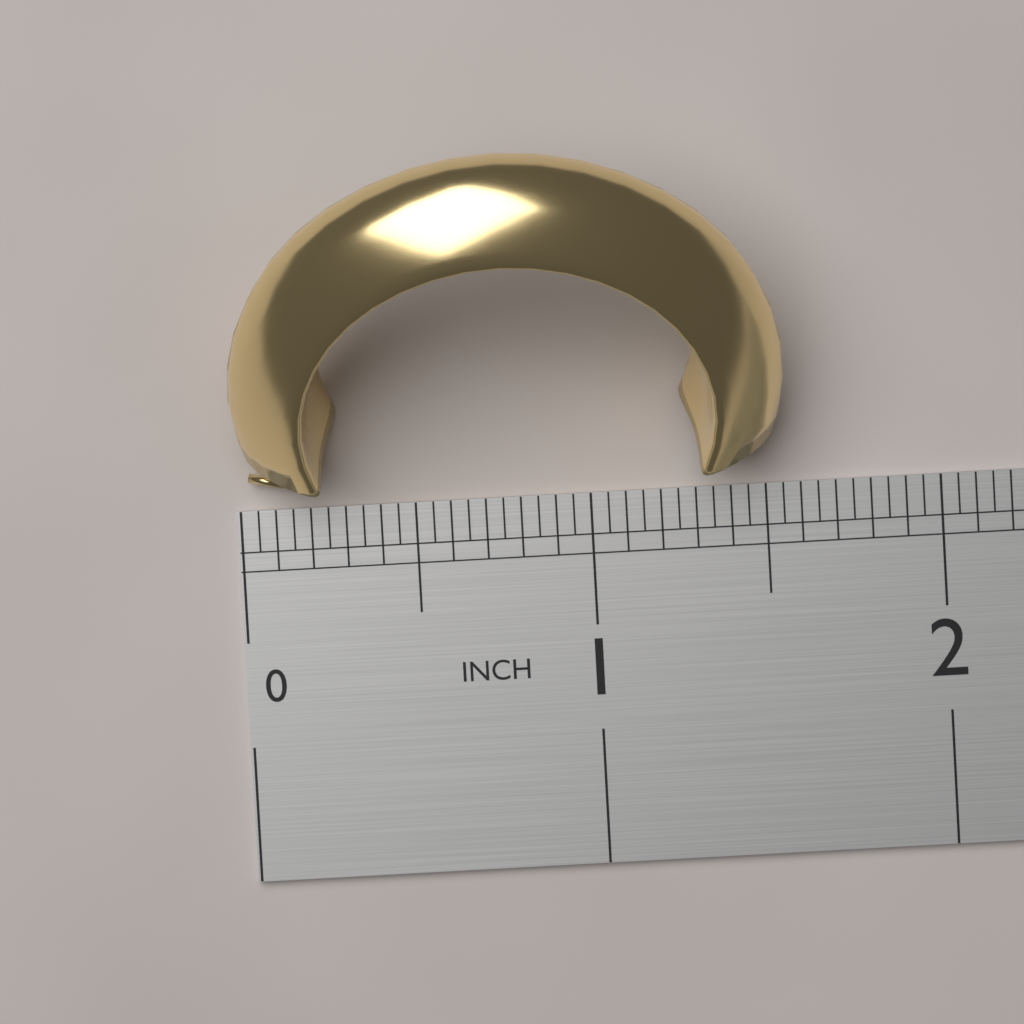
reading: 1.55 in
